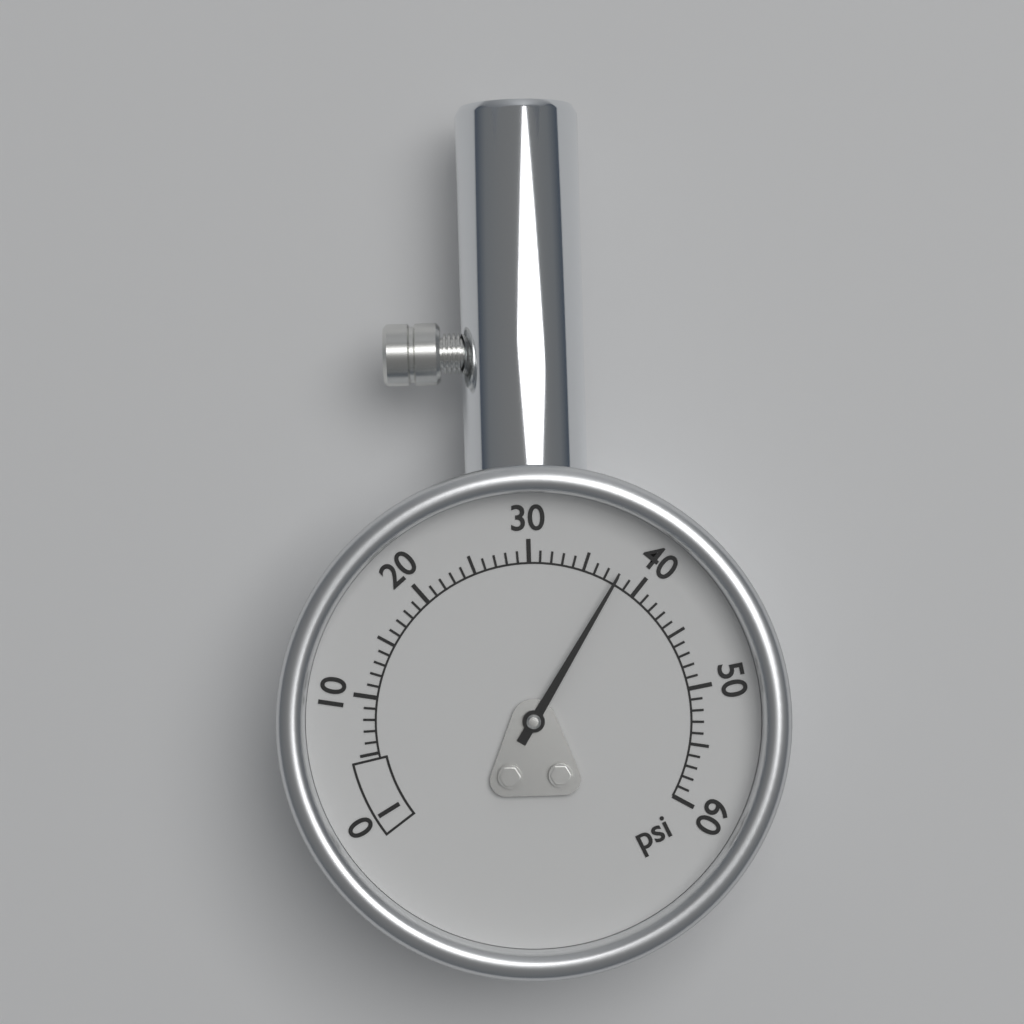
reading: 38 psi
